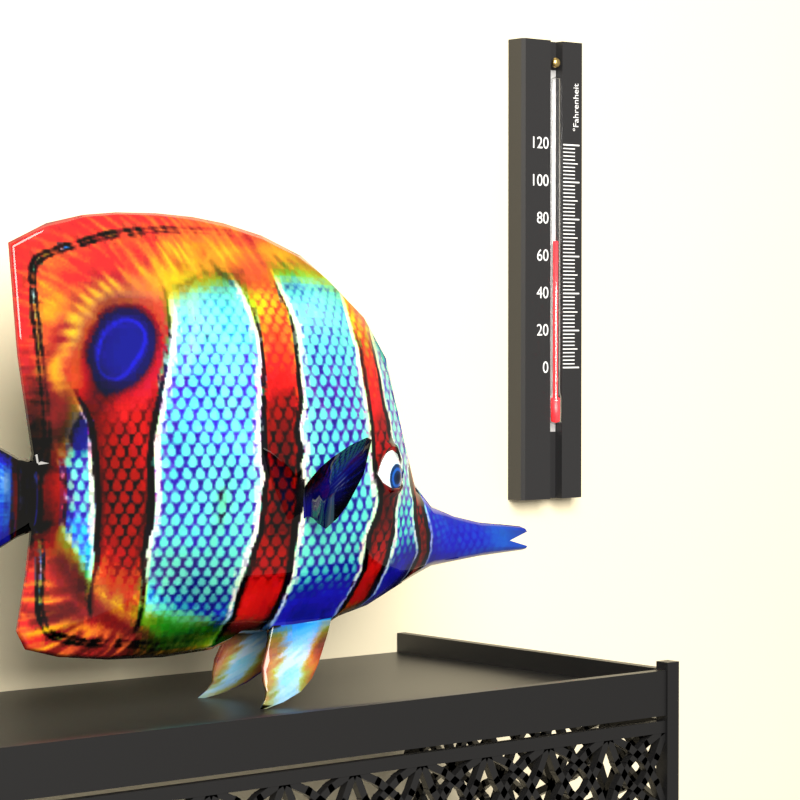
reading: 68 °F
